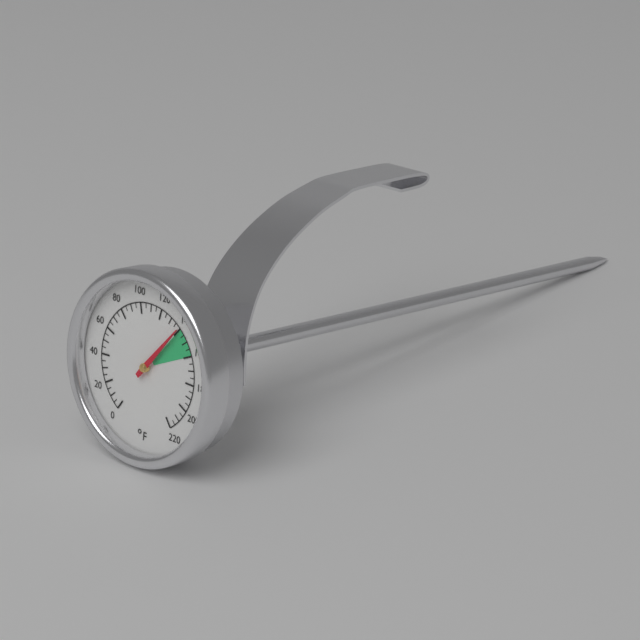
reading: 140 °F
